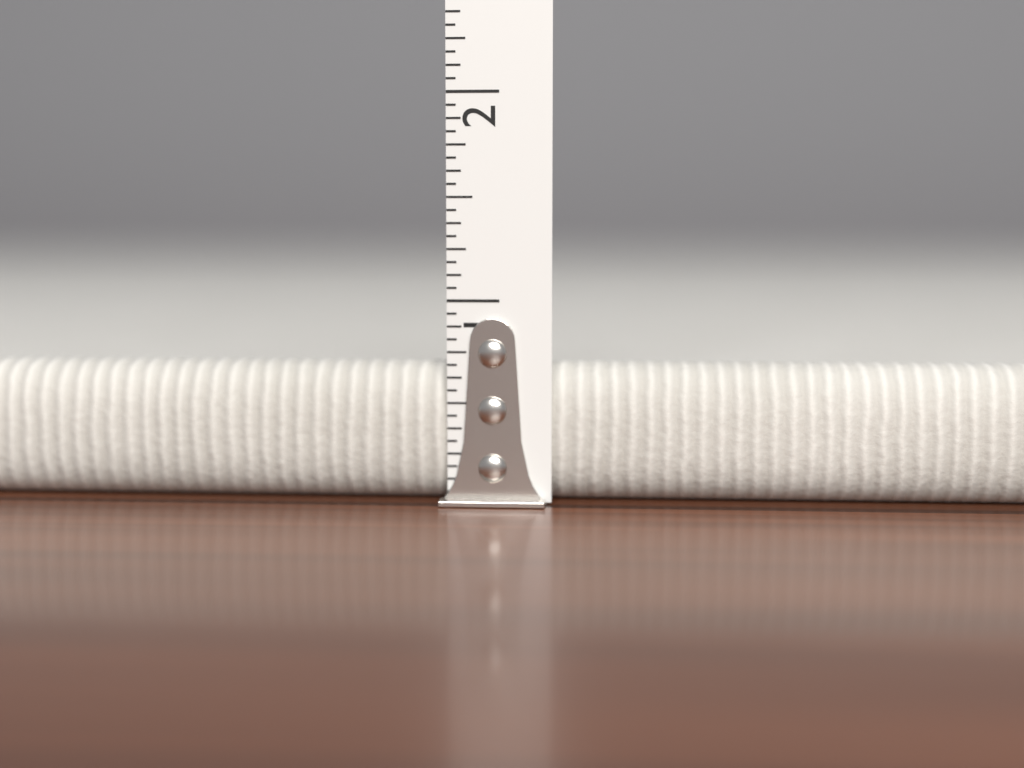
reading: 0.6875 in
